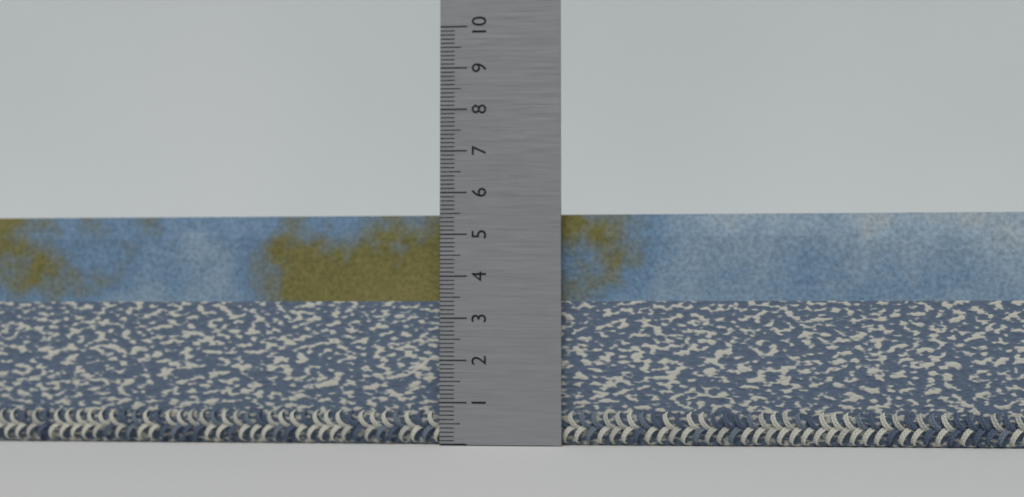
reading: 5.5 (no unit)
